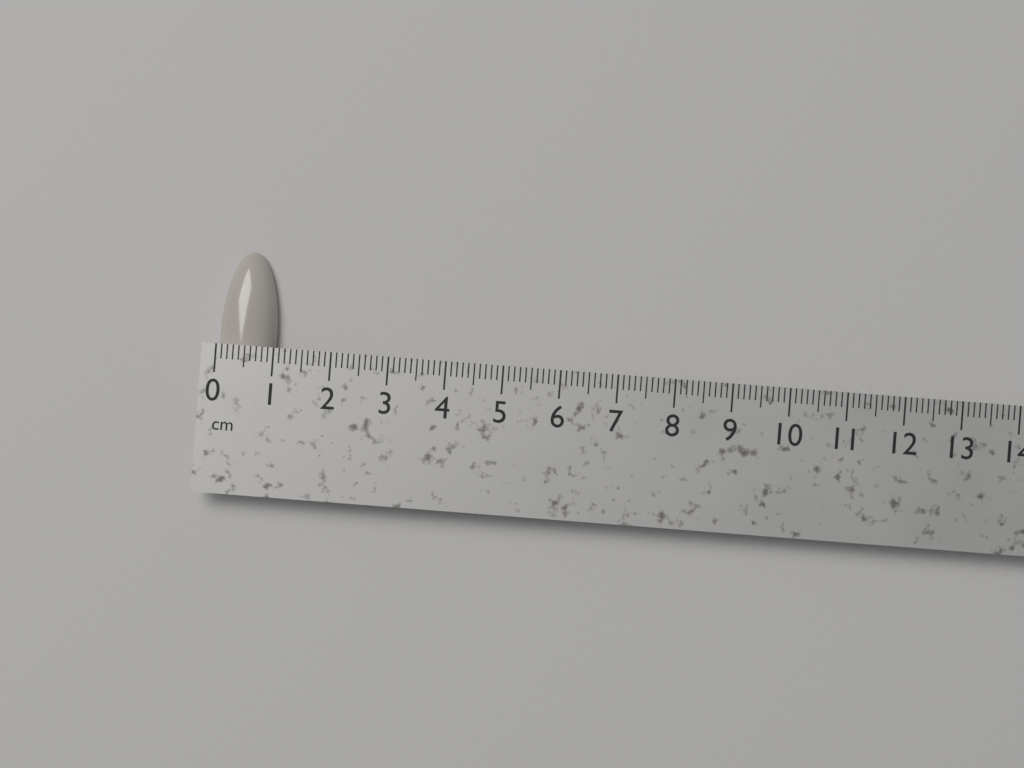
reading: 1.0 cm
